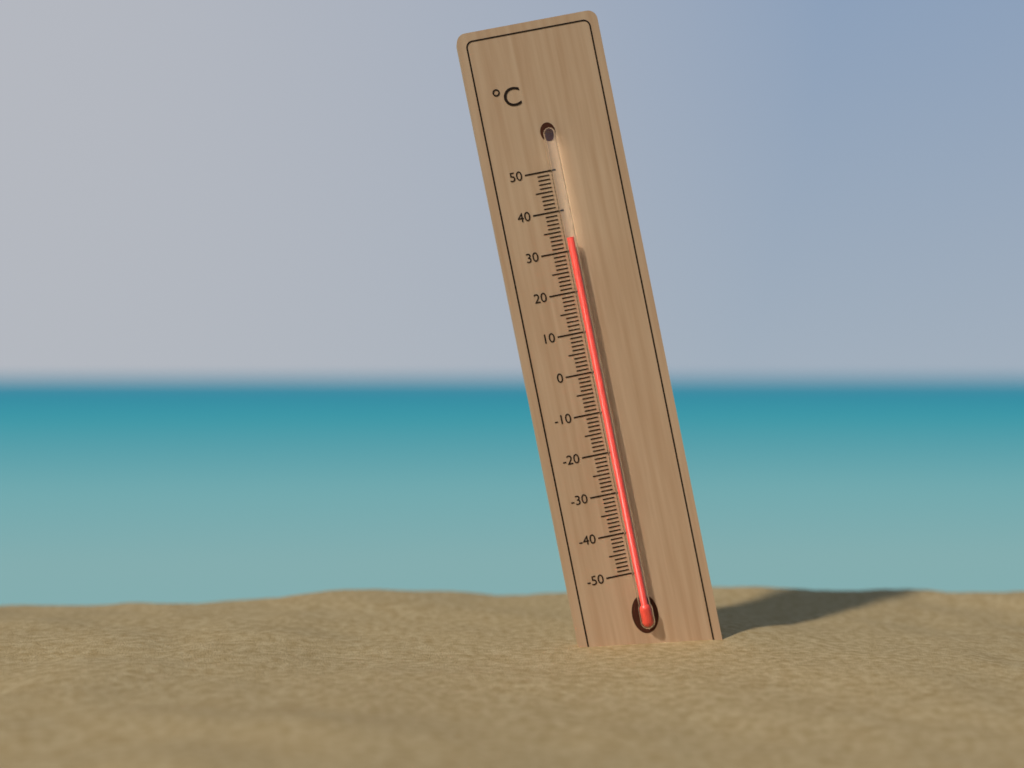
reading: 33 °C
